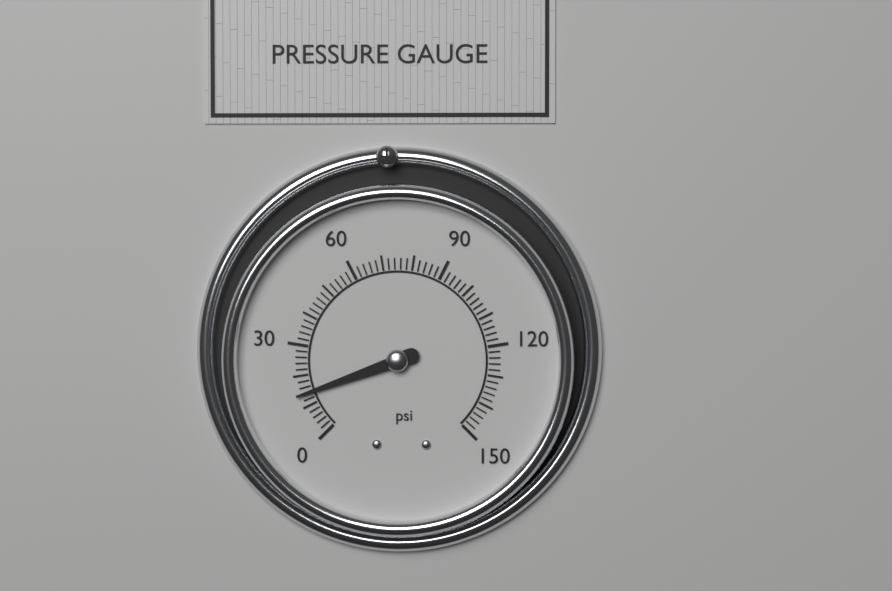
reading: 14 psi
